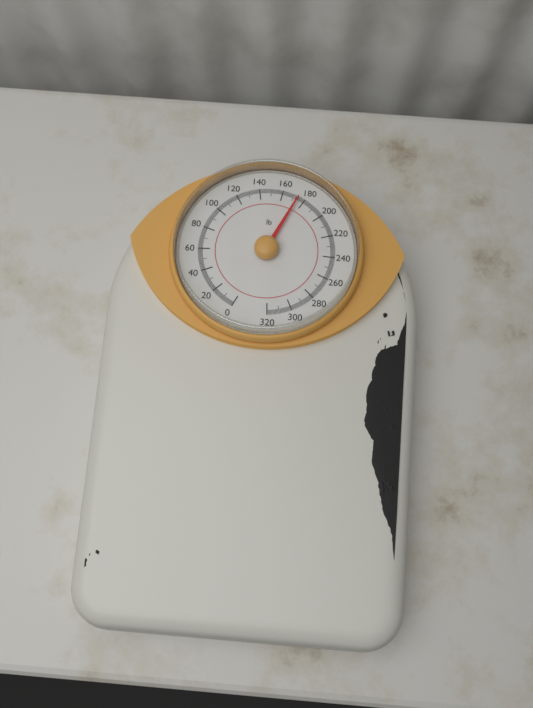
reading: 174 lb
